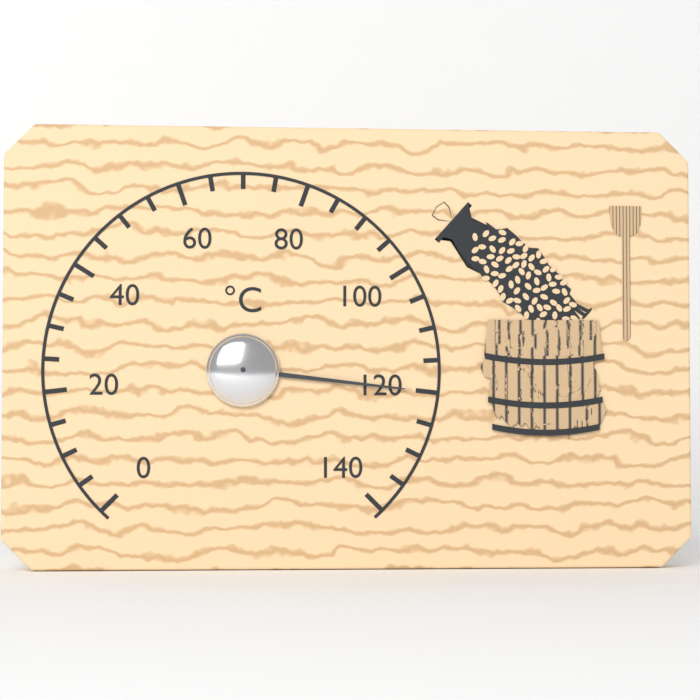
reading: 120 °C
